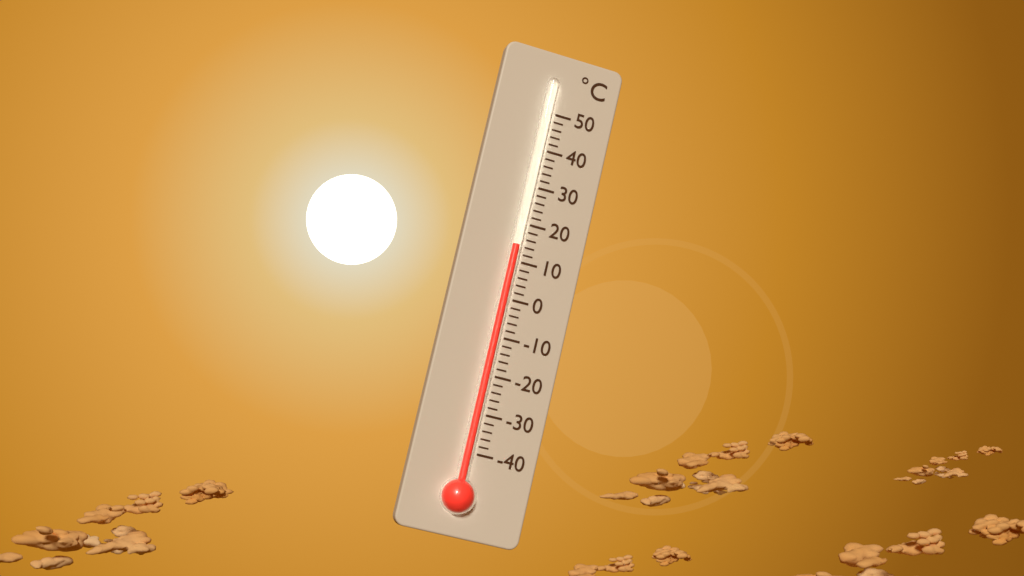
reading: 14 °C
